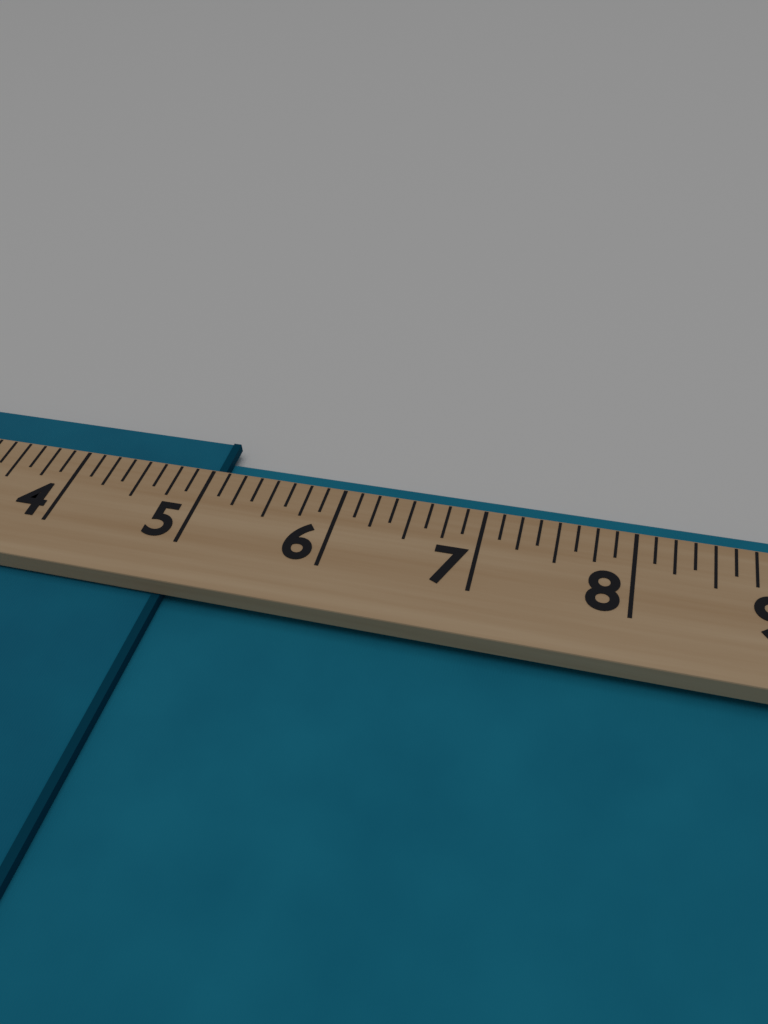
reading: 5.000 (no unit)
